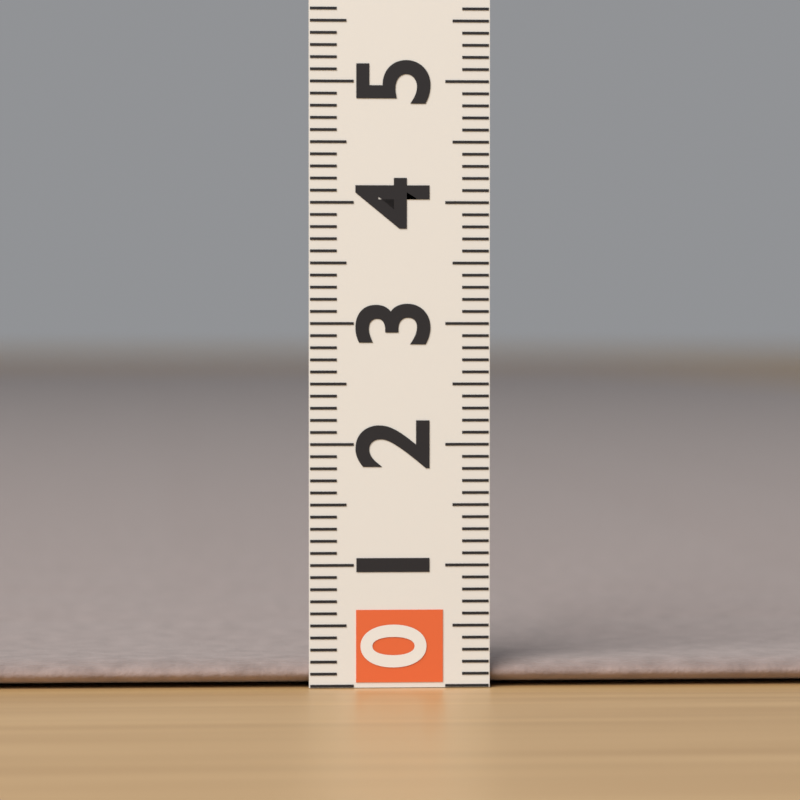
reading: 0.2 (no unit)
